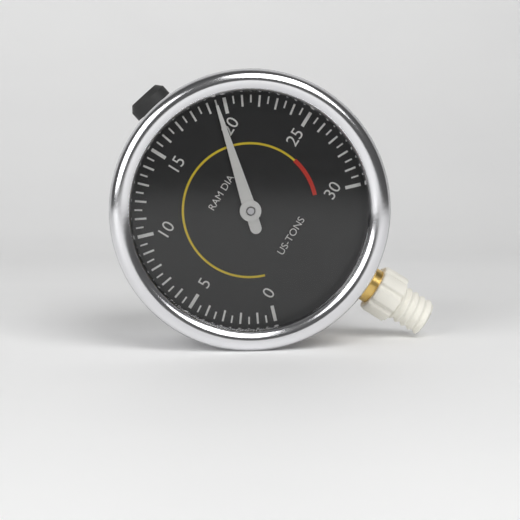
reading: 19.5 US-TONS
